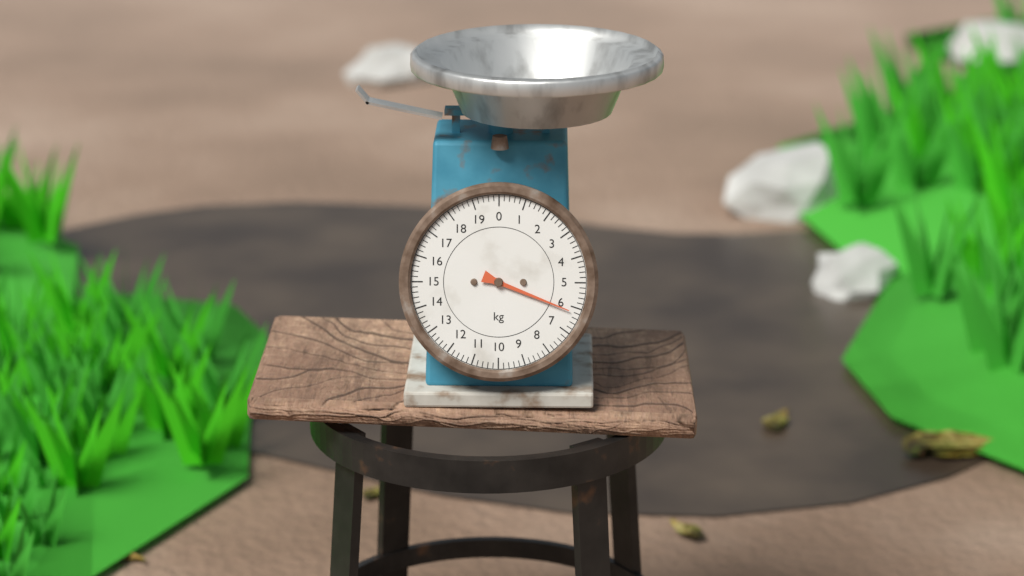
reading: 6.2 kg
